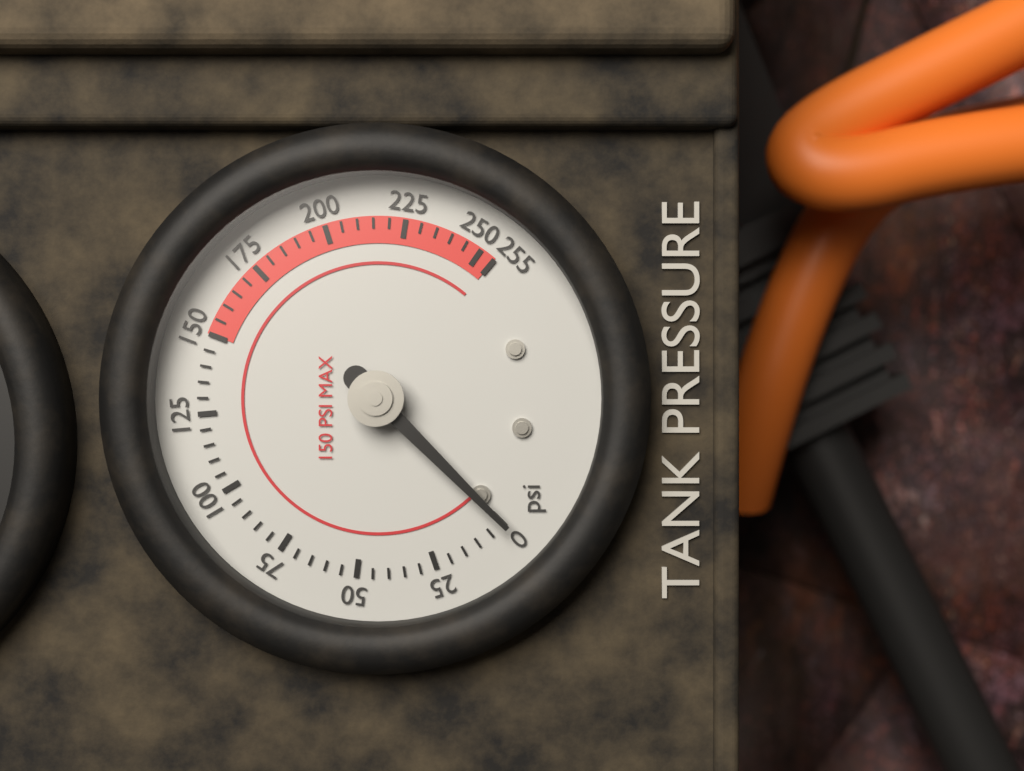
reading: 0 psi
